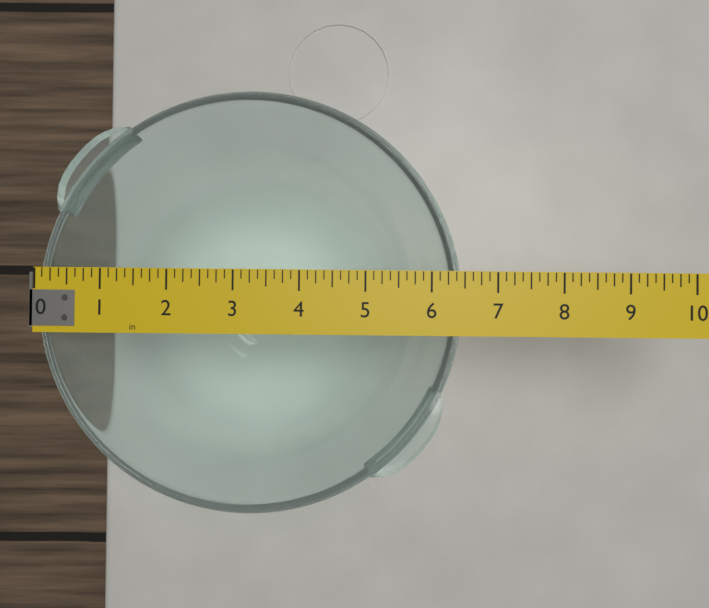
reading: 6.500 in
